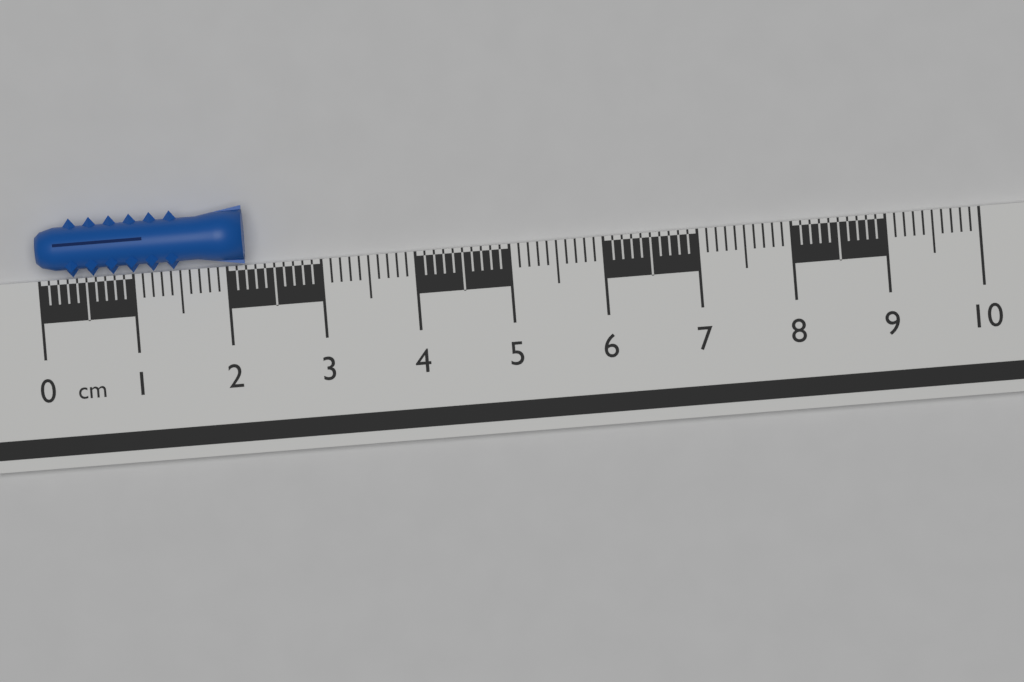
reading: 2.2 cm
